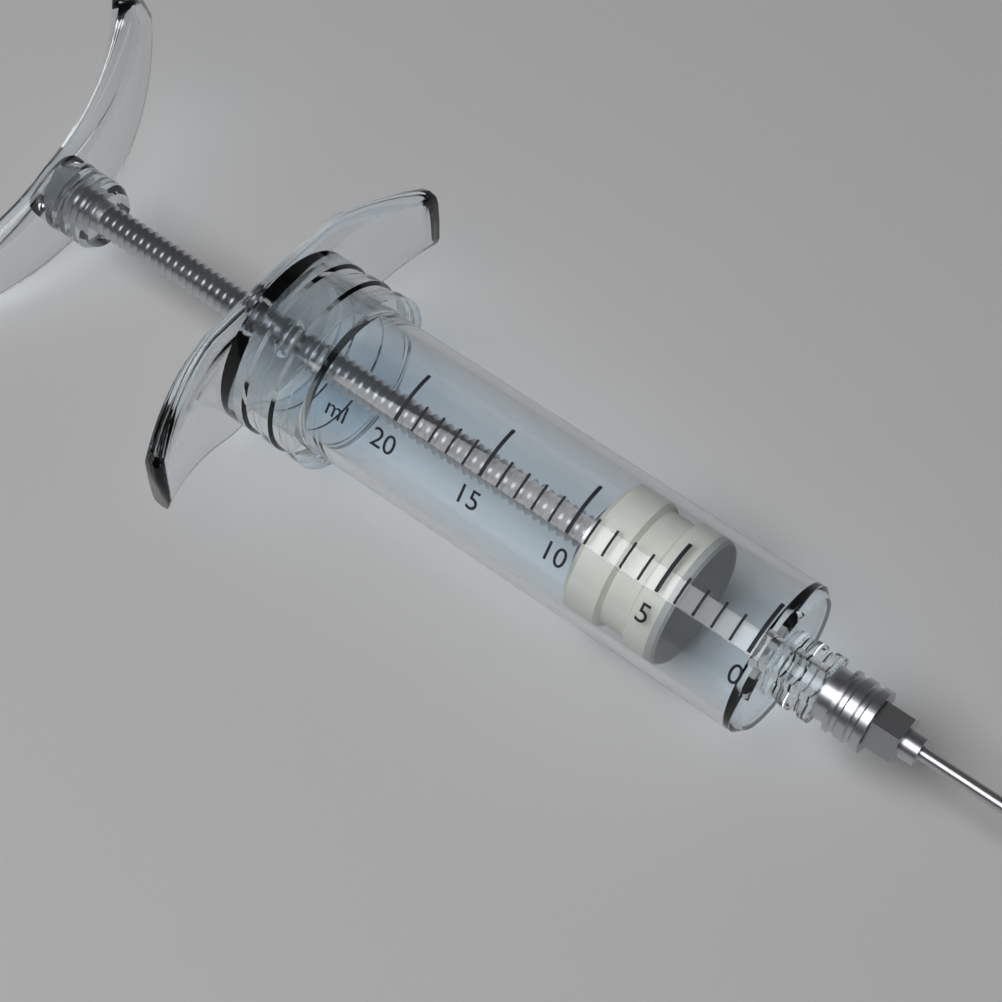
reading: 4 ml
